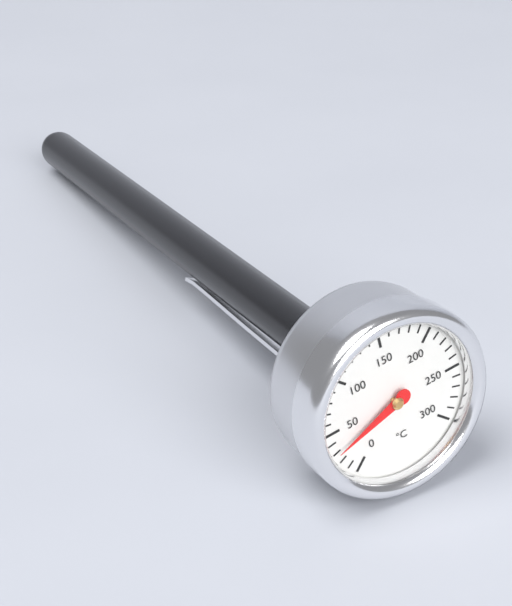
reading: 30 °C
